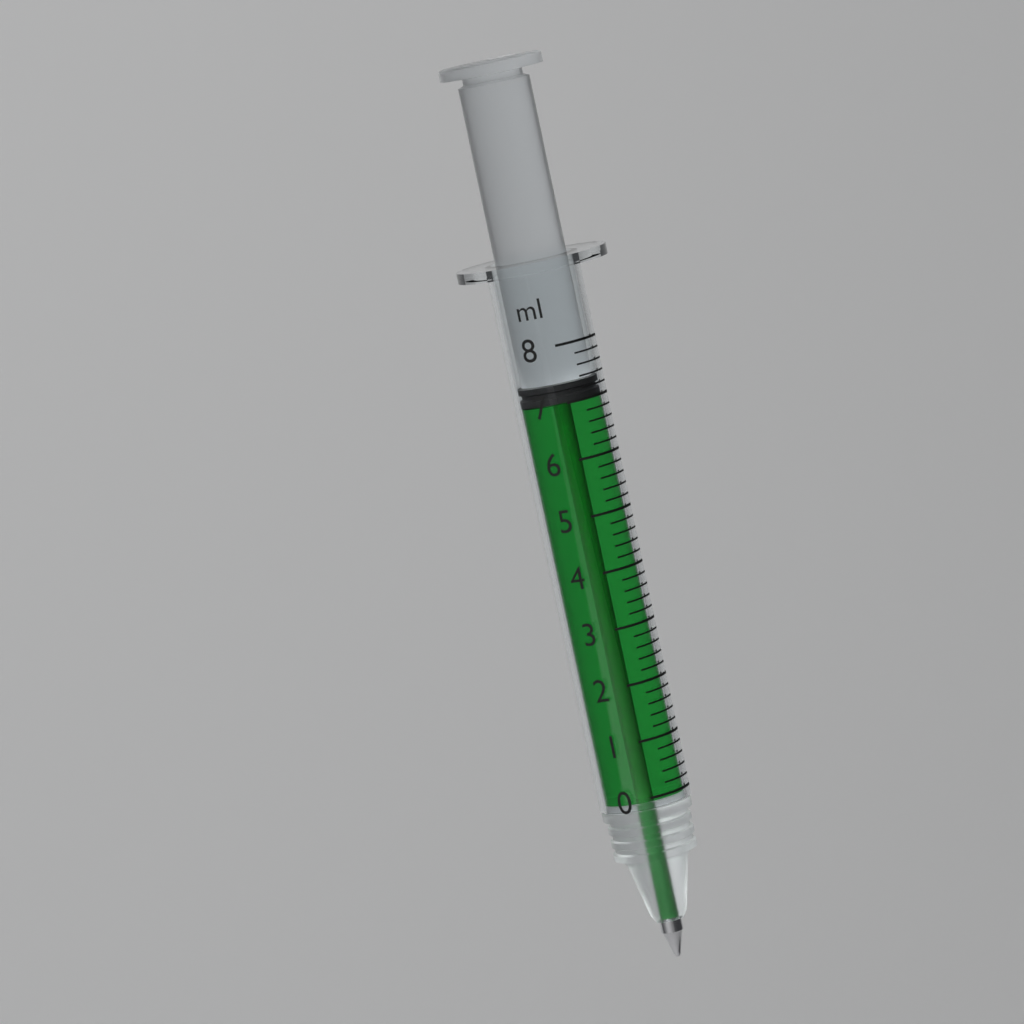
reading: 7.0 ml
